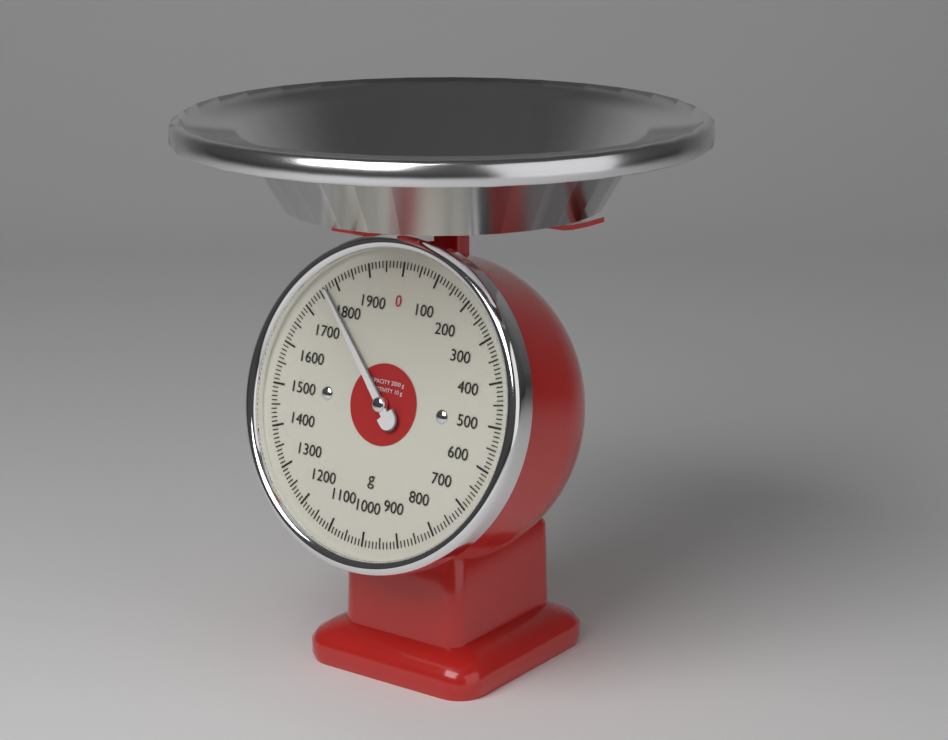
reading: 1770 g
